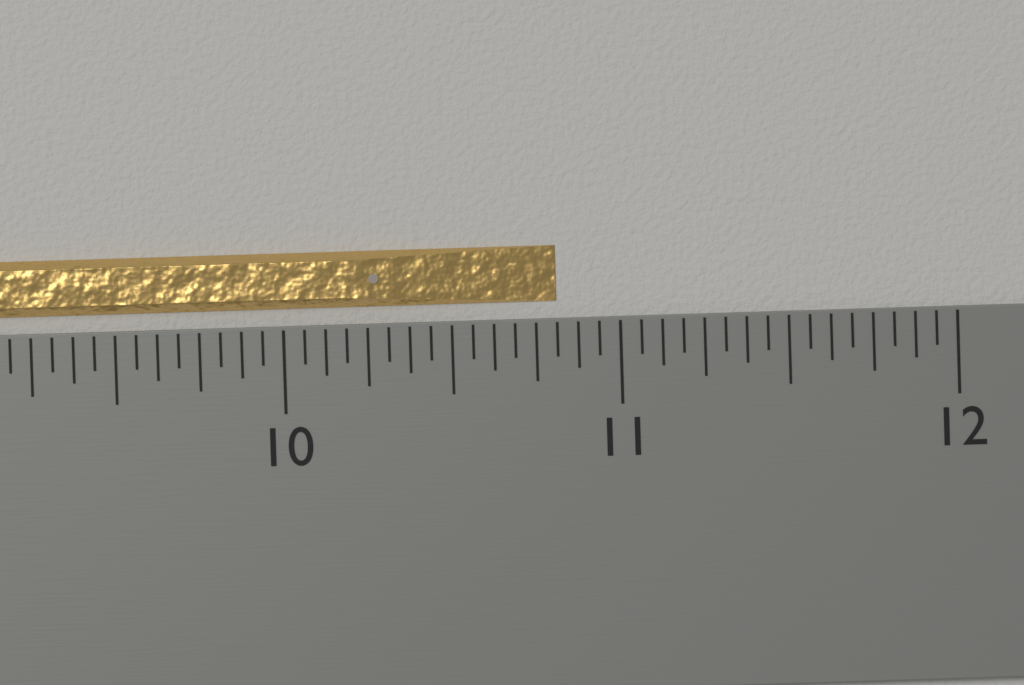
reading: 10.8125 inch
